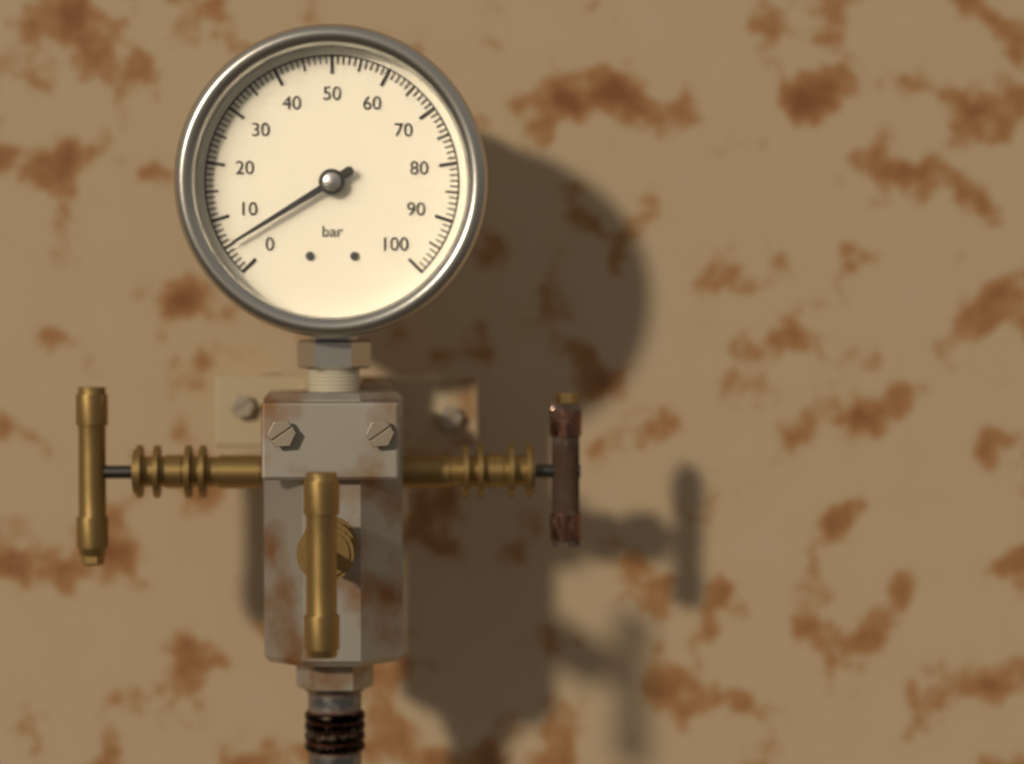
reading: 5 bar
